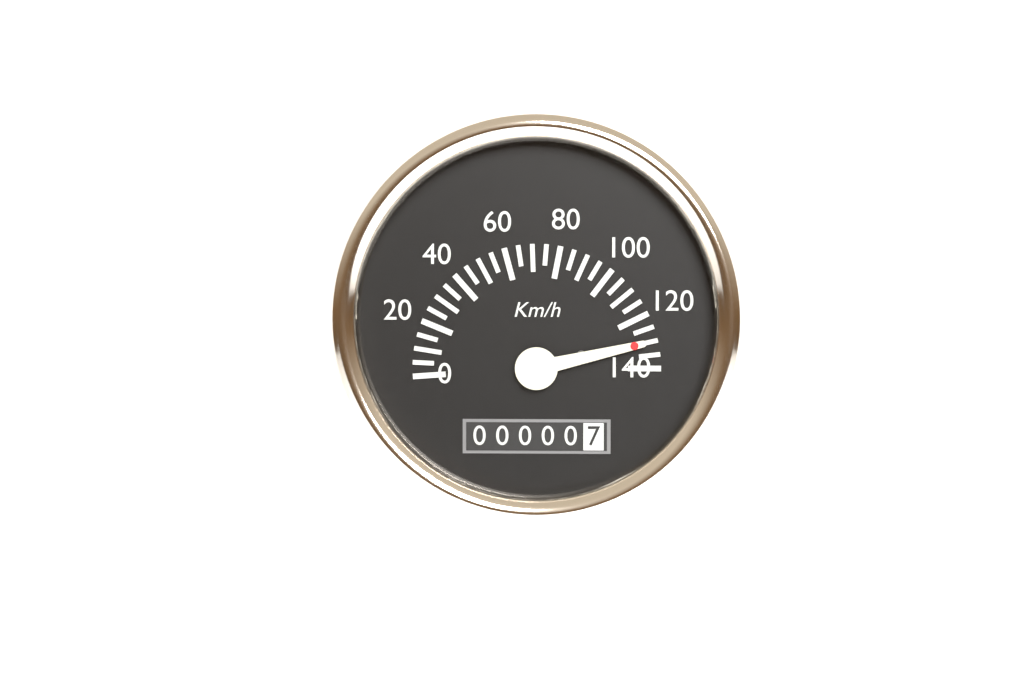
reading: 130 km/h
